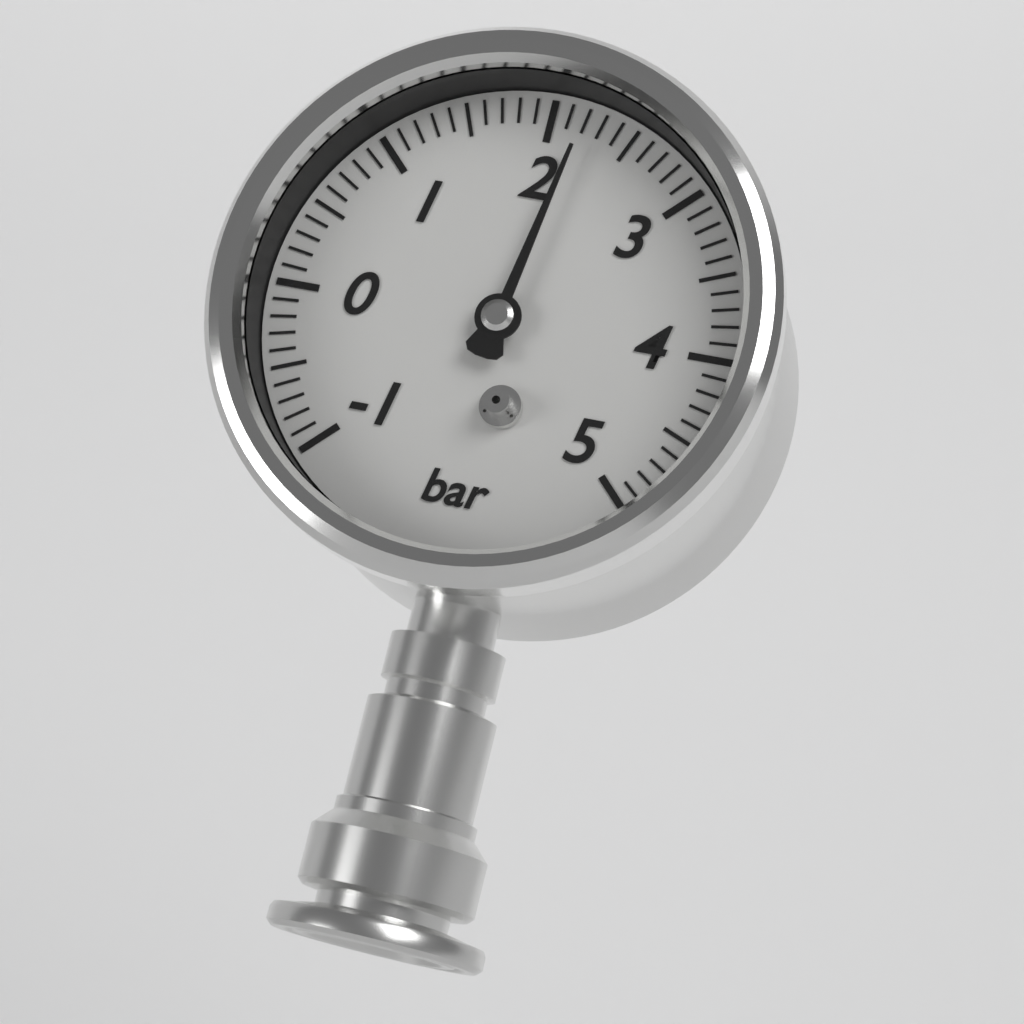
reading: 2.2 bar
